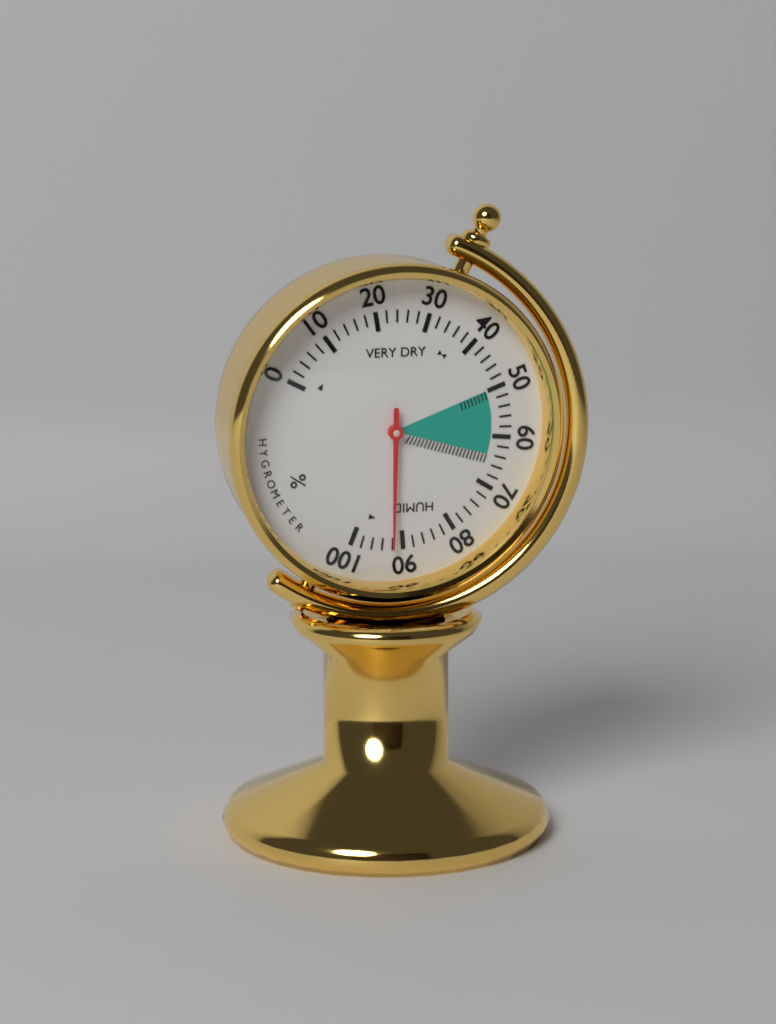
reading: 92 %
